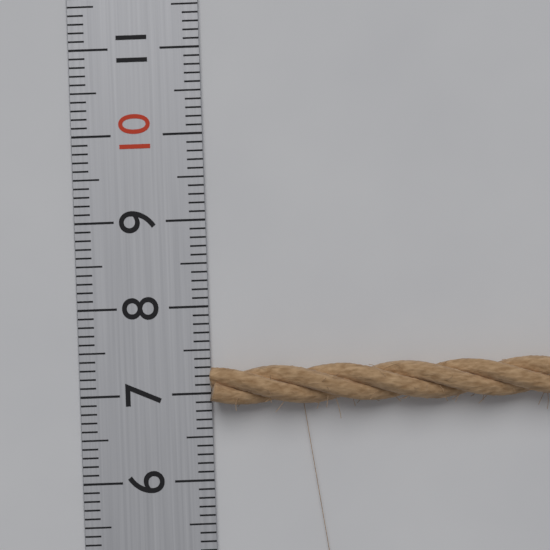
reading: 7.3 (no unit)
